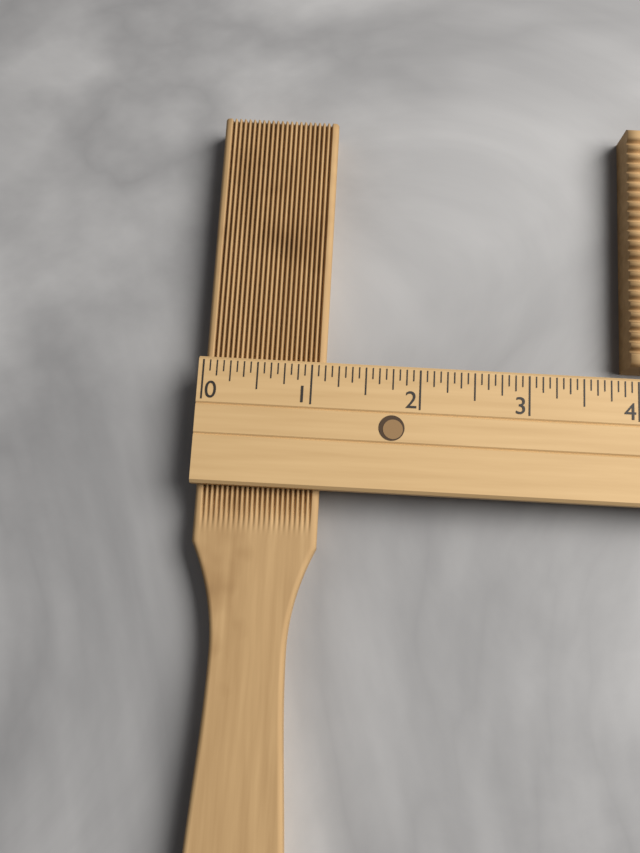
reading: 1.1250 (no unit)
